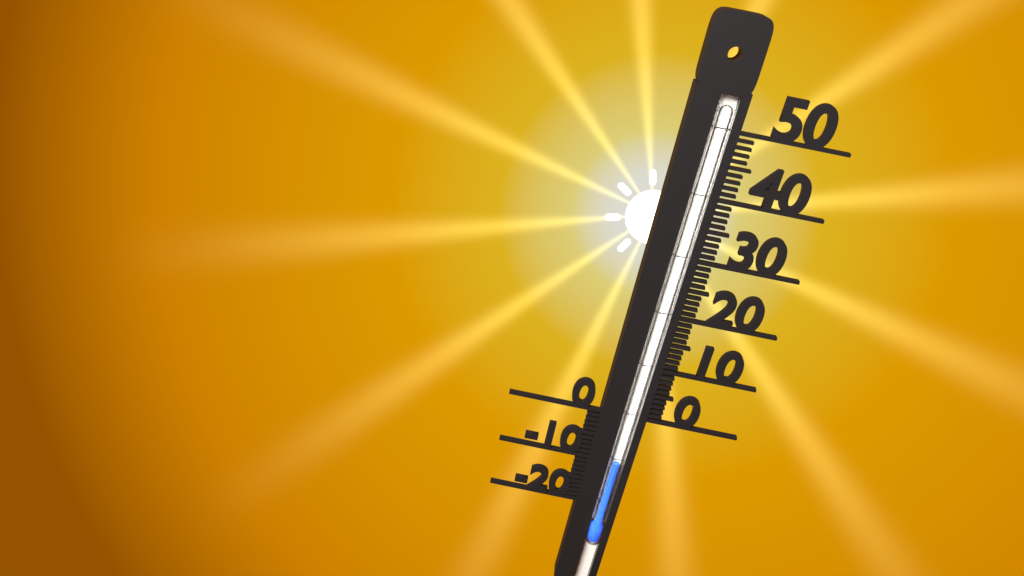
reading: -10 (no unit)
